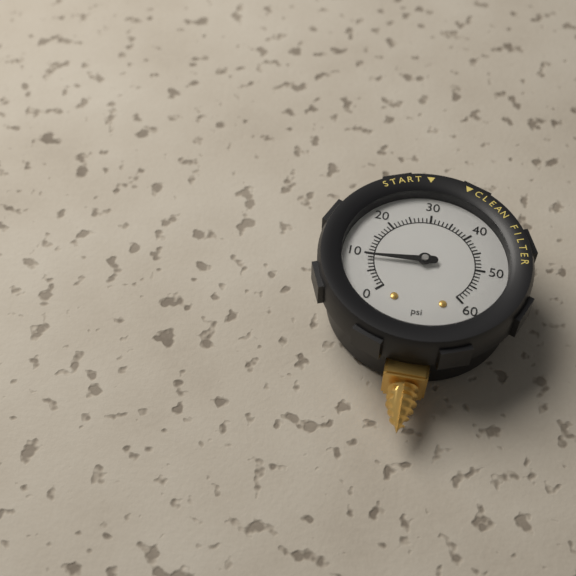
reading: 9 psi
